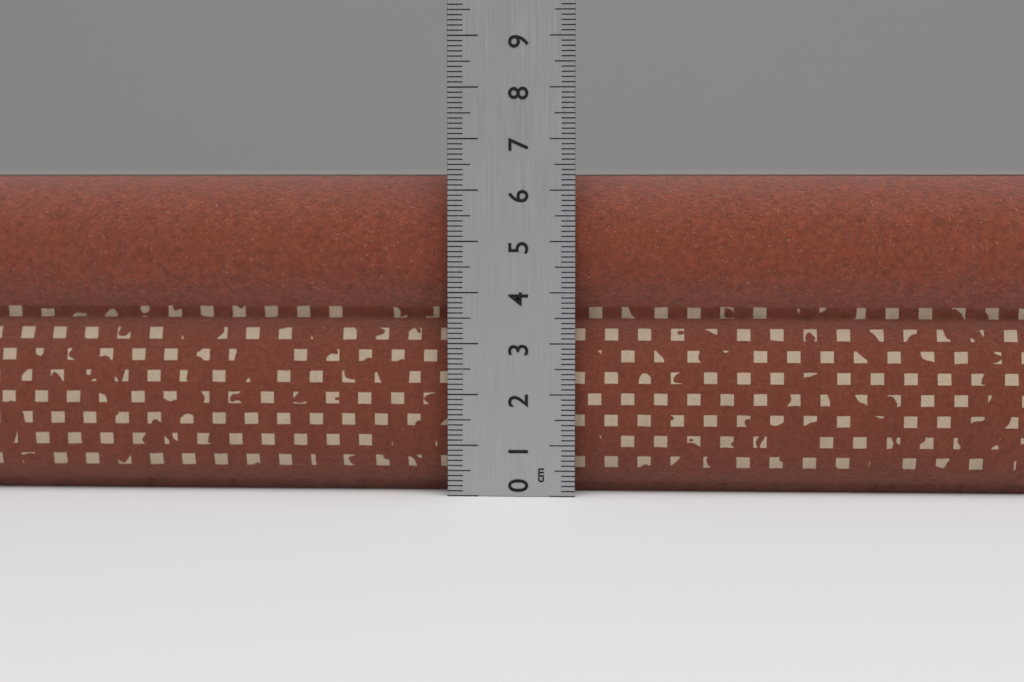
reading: 6.3 cm
